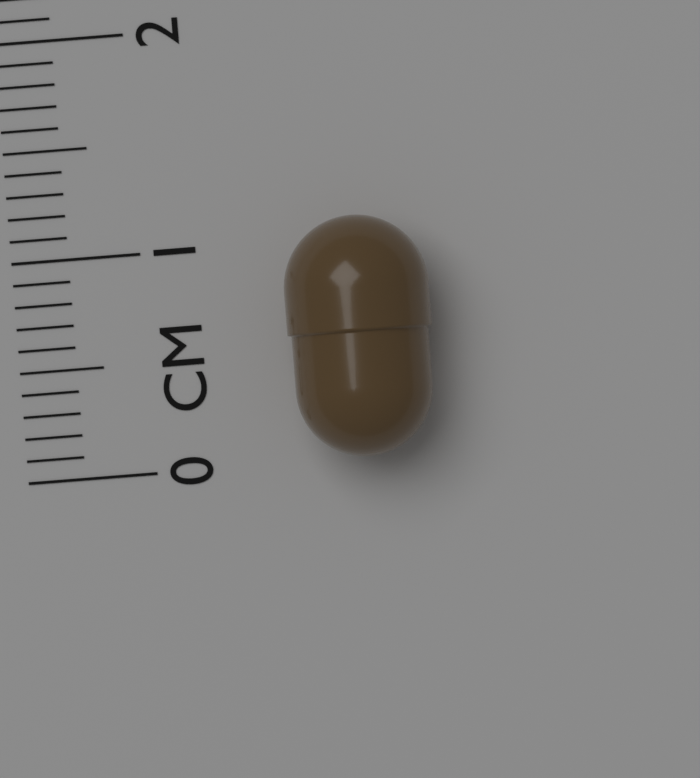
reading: 1.1 cm
